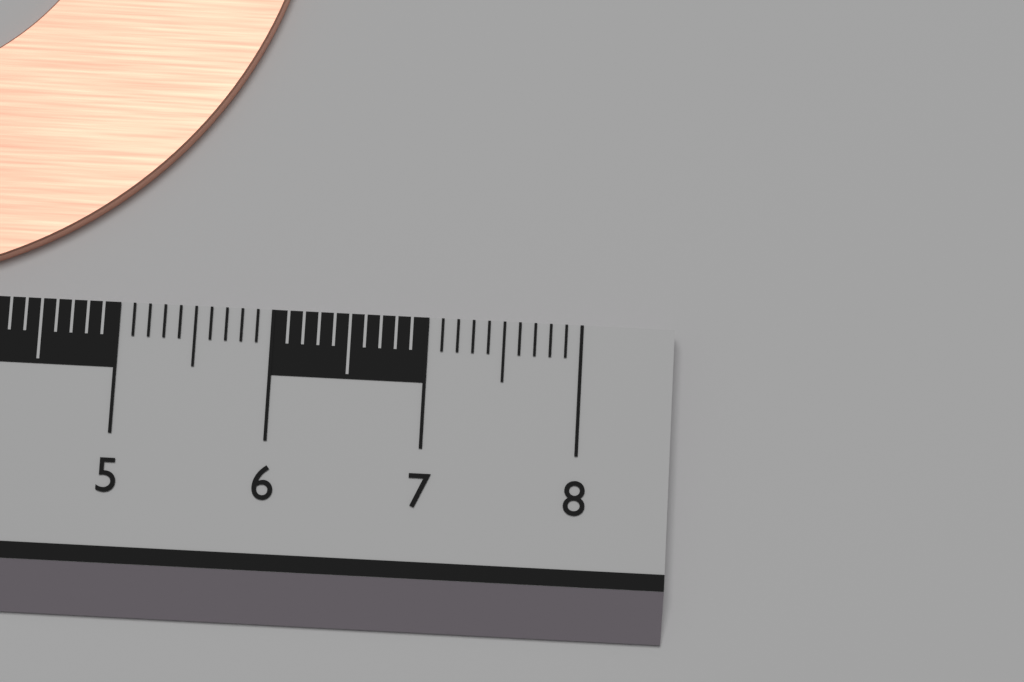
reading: 6.1 cm
